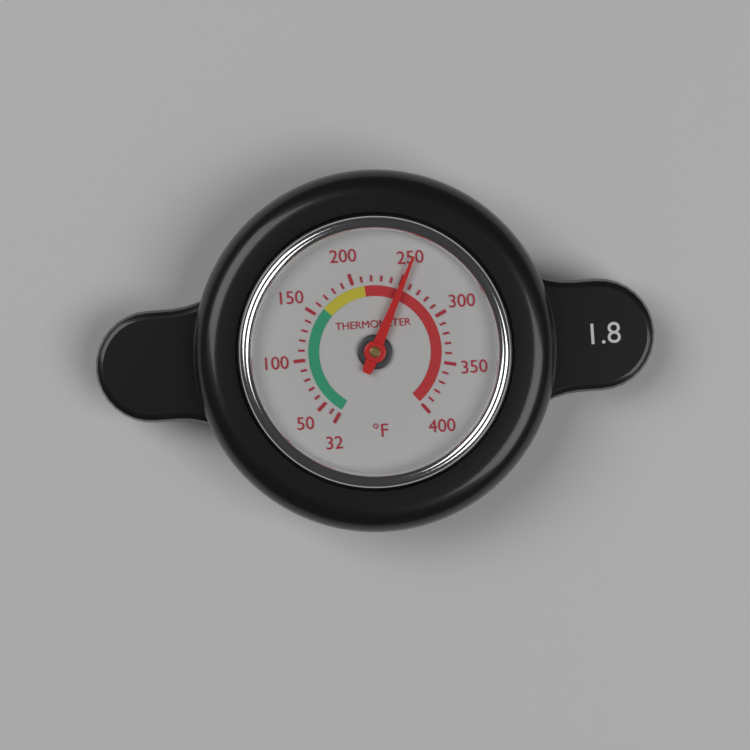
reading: 252 °F
